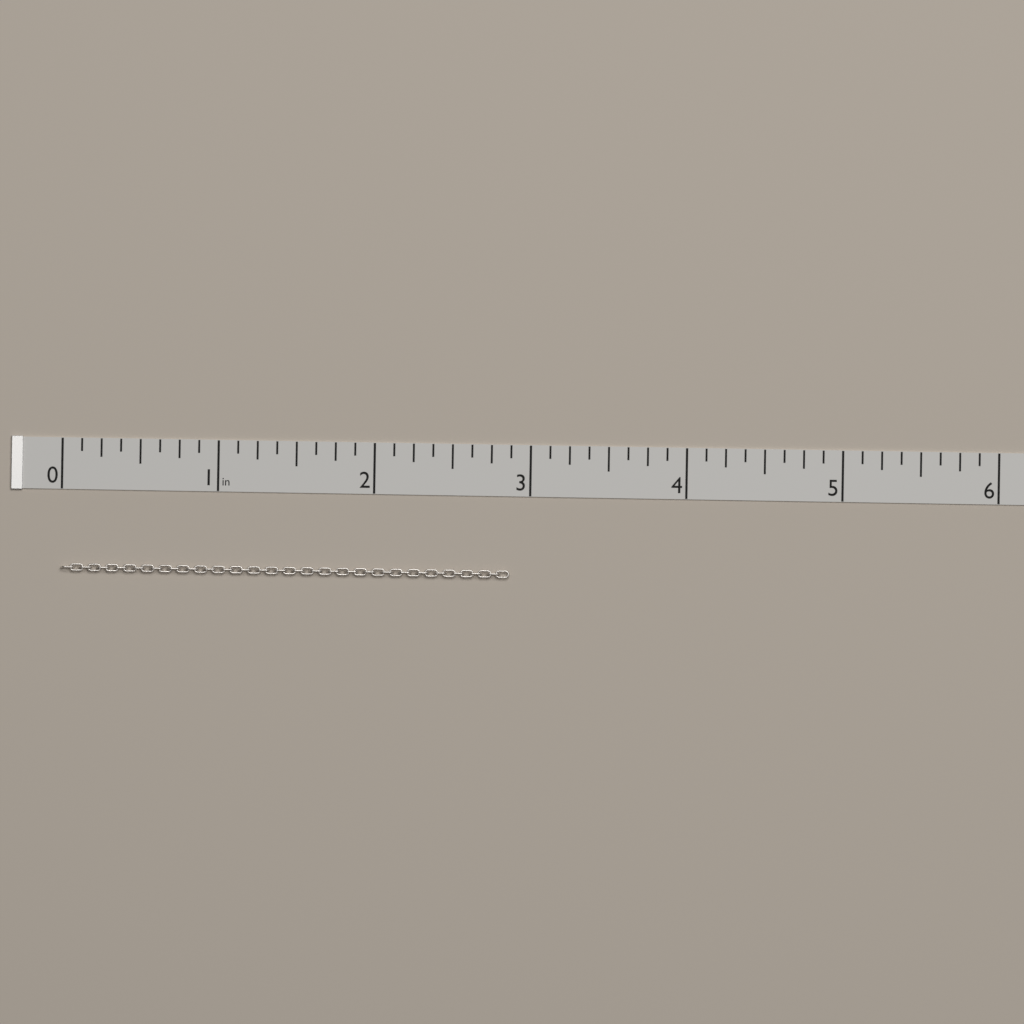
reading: 2.875 in
